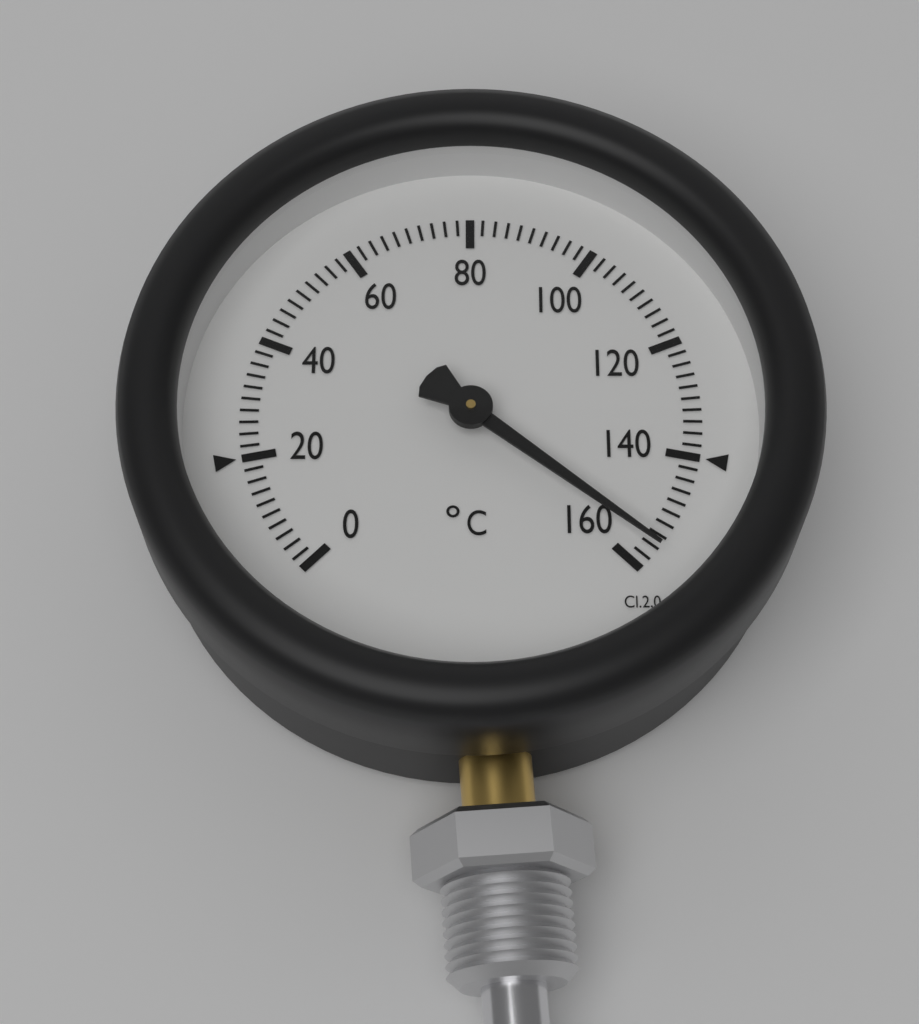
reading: 156 °C
